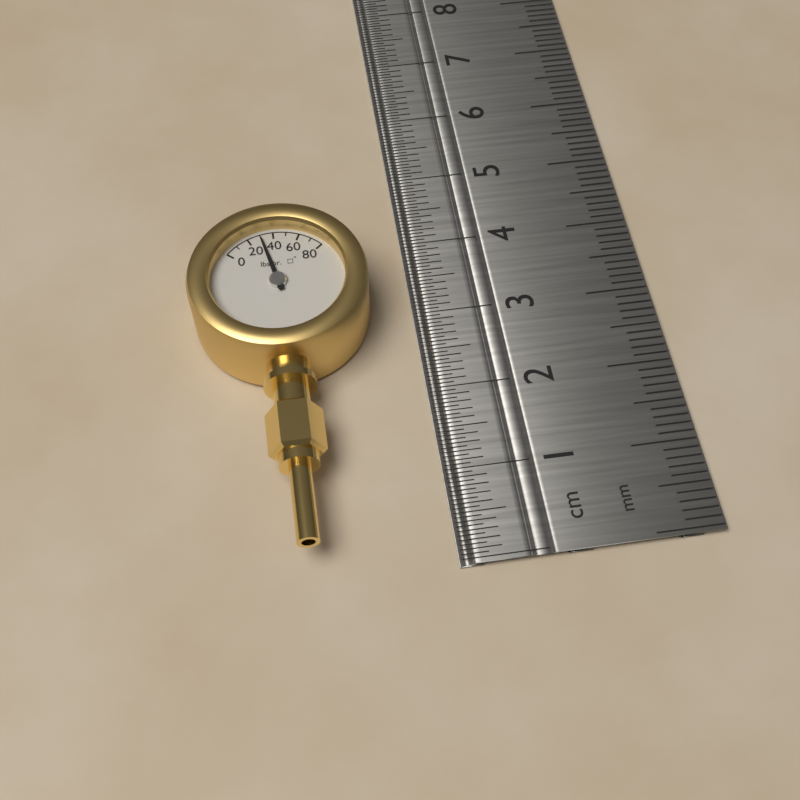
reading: 30 psi
